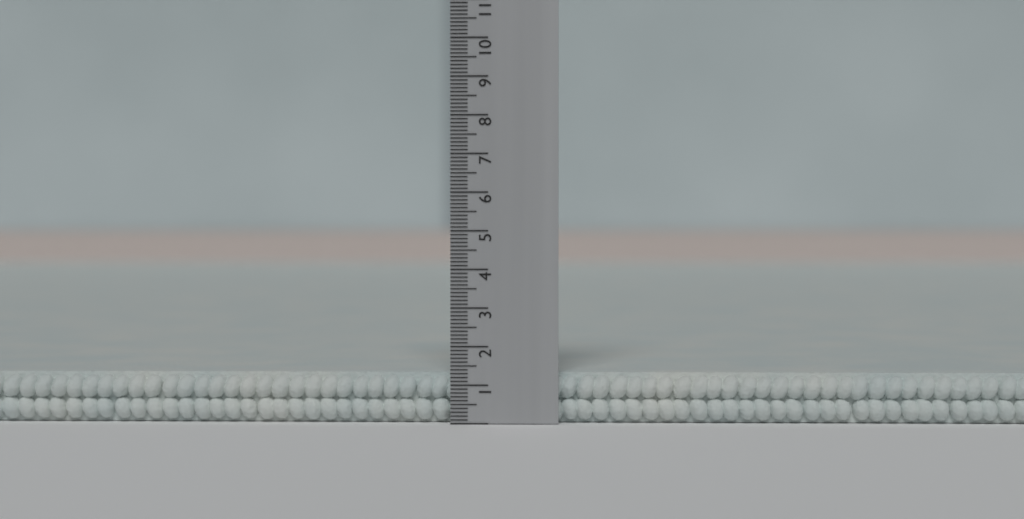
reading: 1.3 (no unit)
